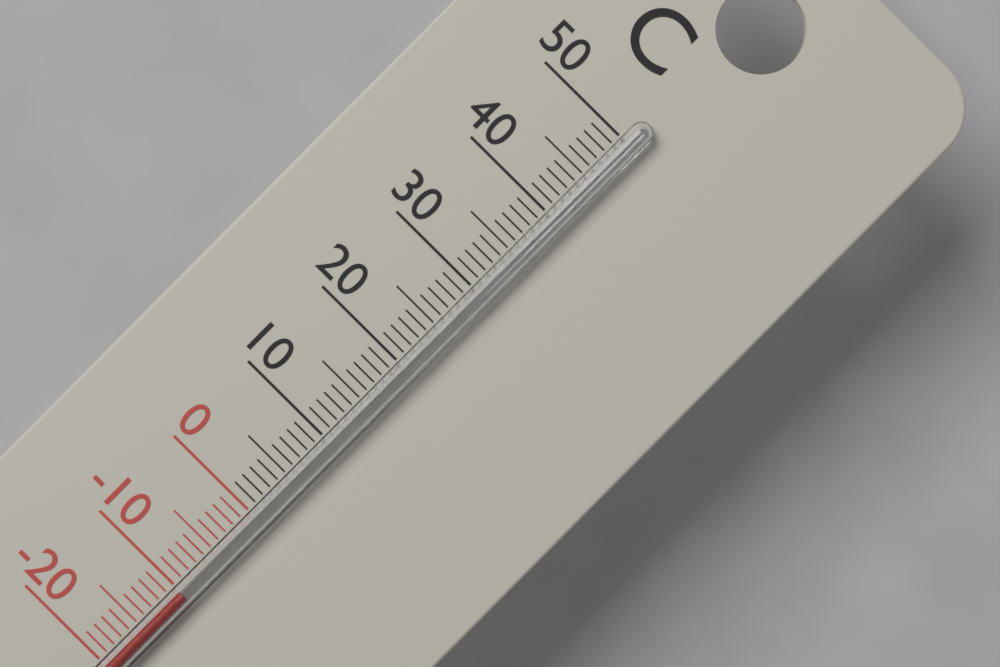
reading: -10 °C
